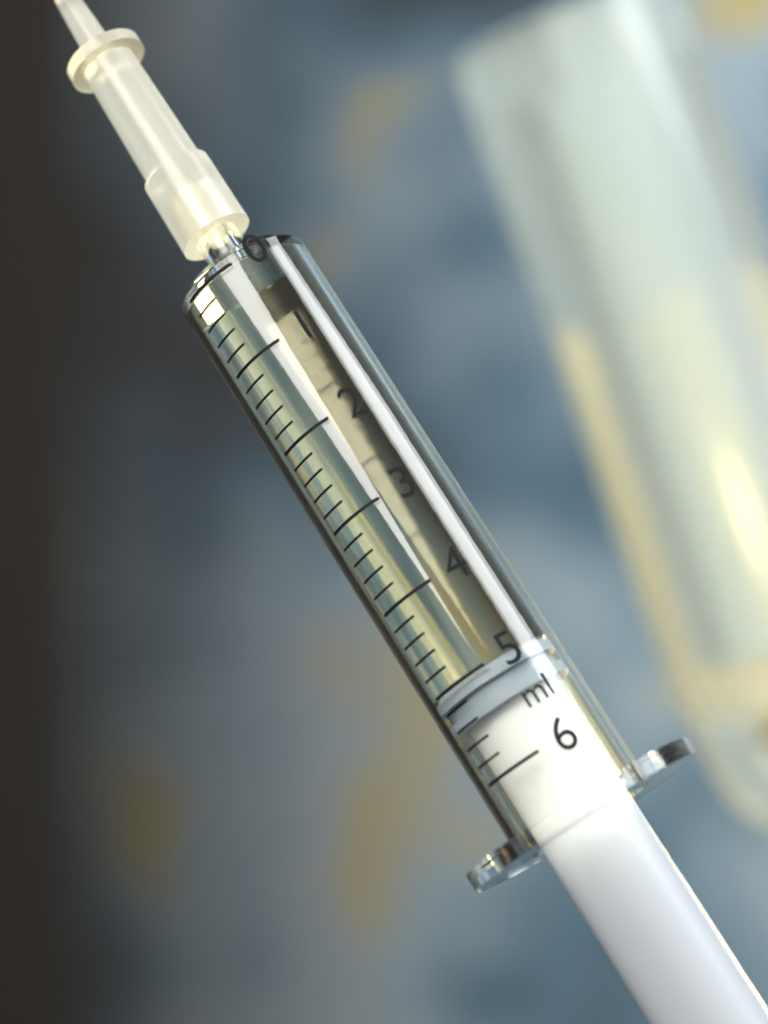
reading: 5.0 ml
